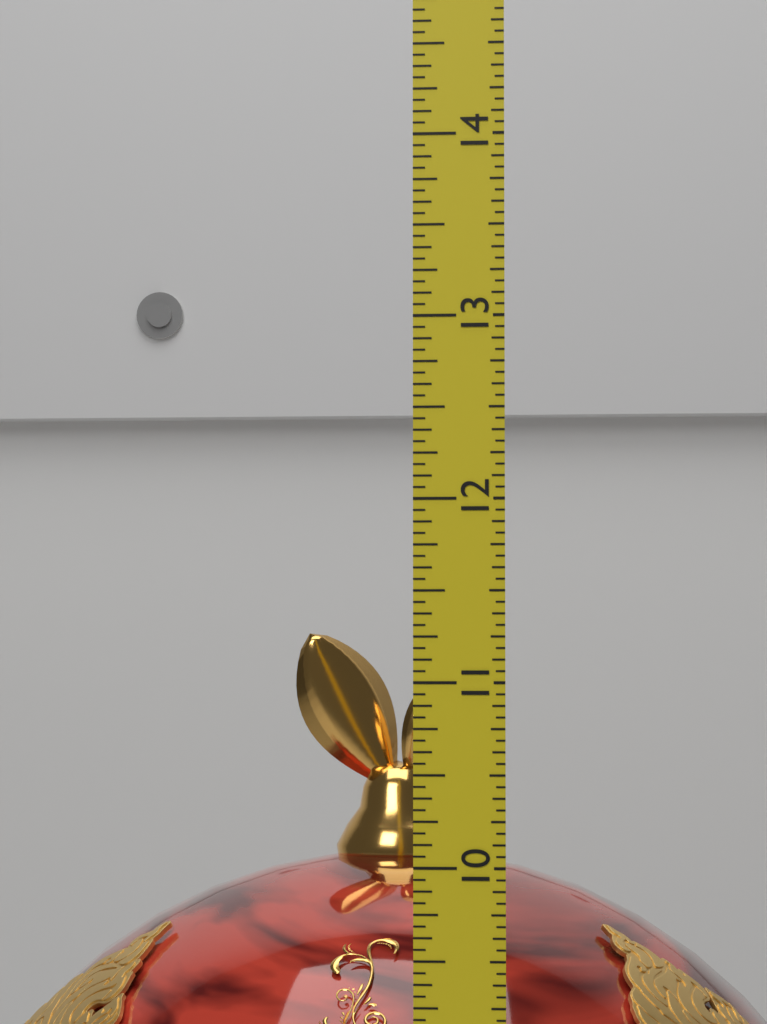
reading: 11.3125 (no unit)
